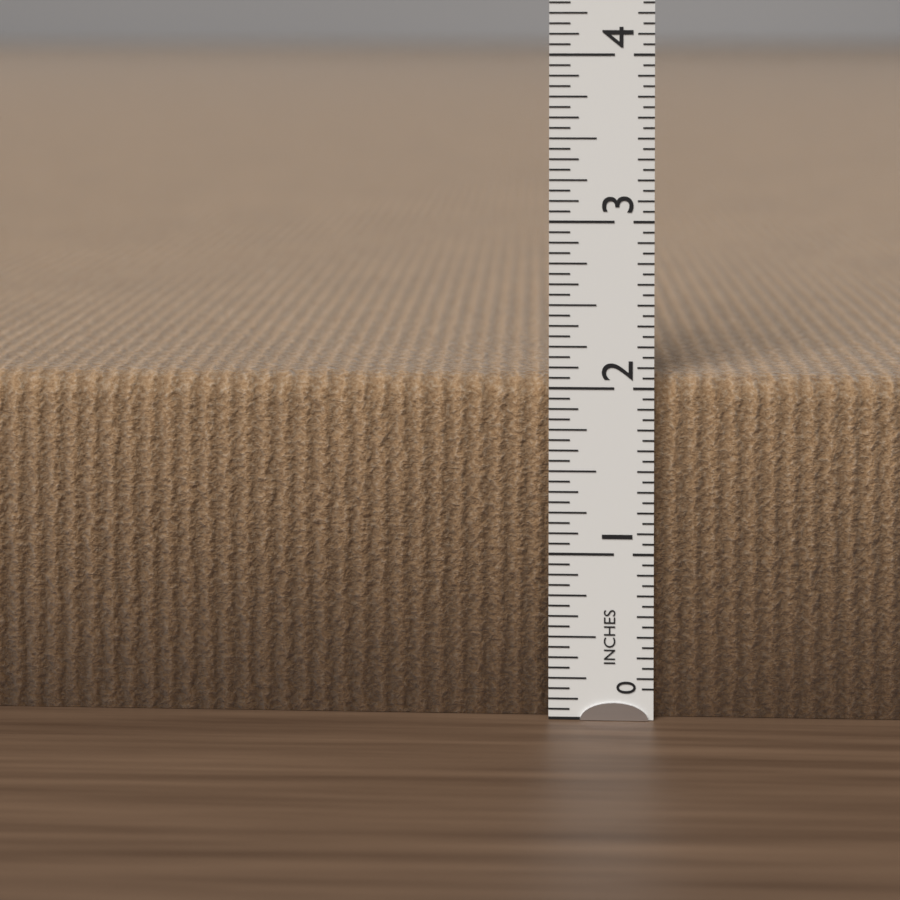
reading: 2.0625 in
